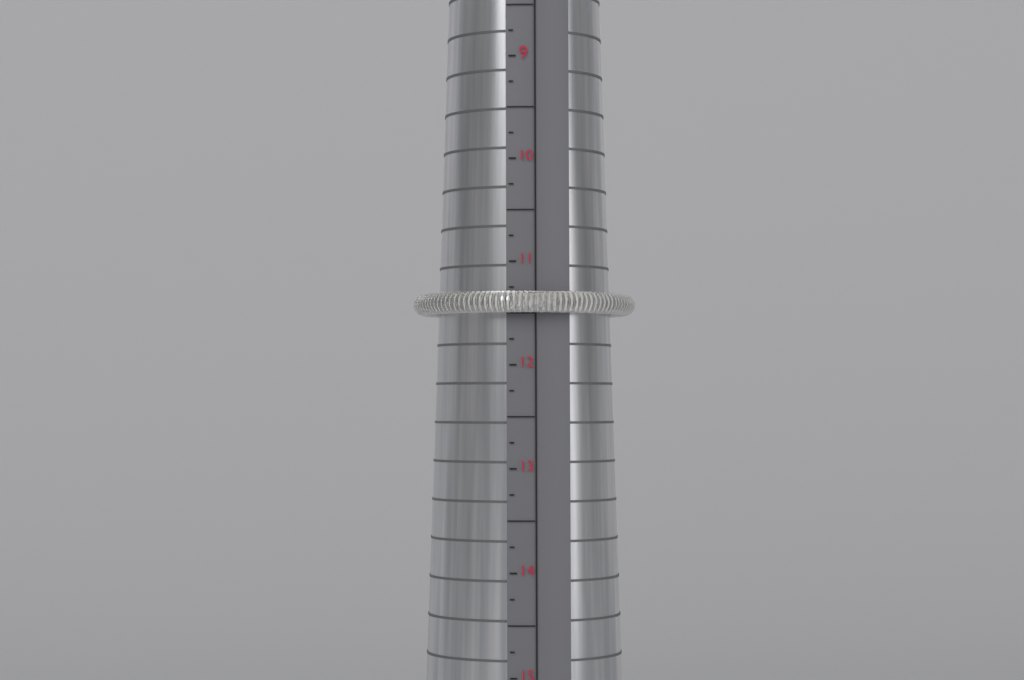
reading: 11.50 (no unit)
